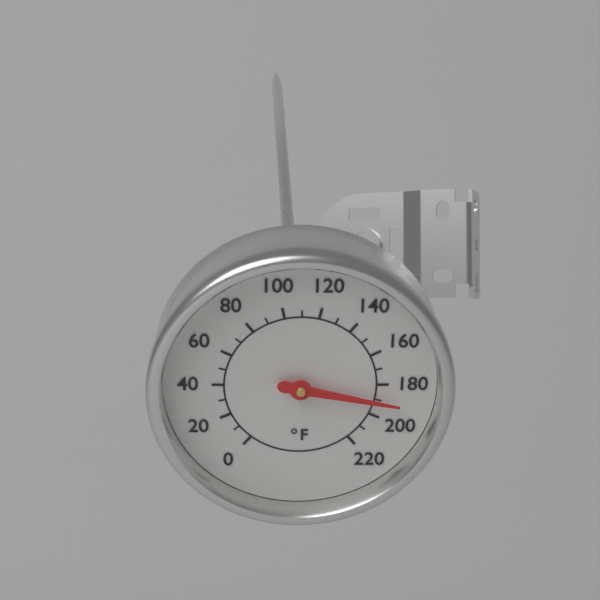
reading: 190 °F
